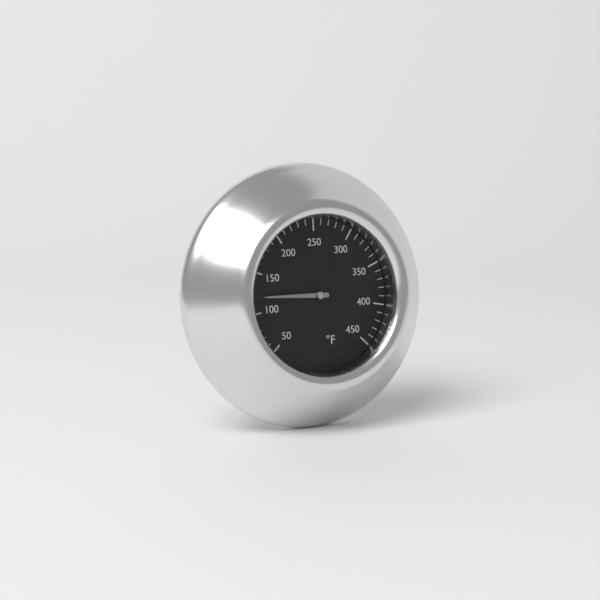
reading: 120 °F
